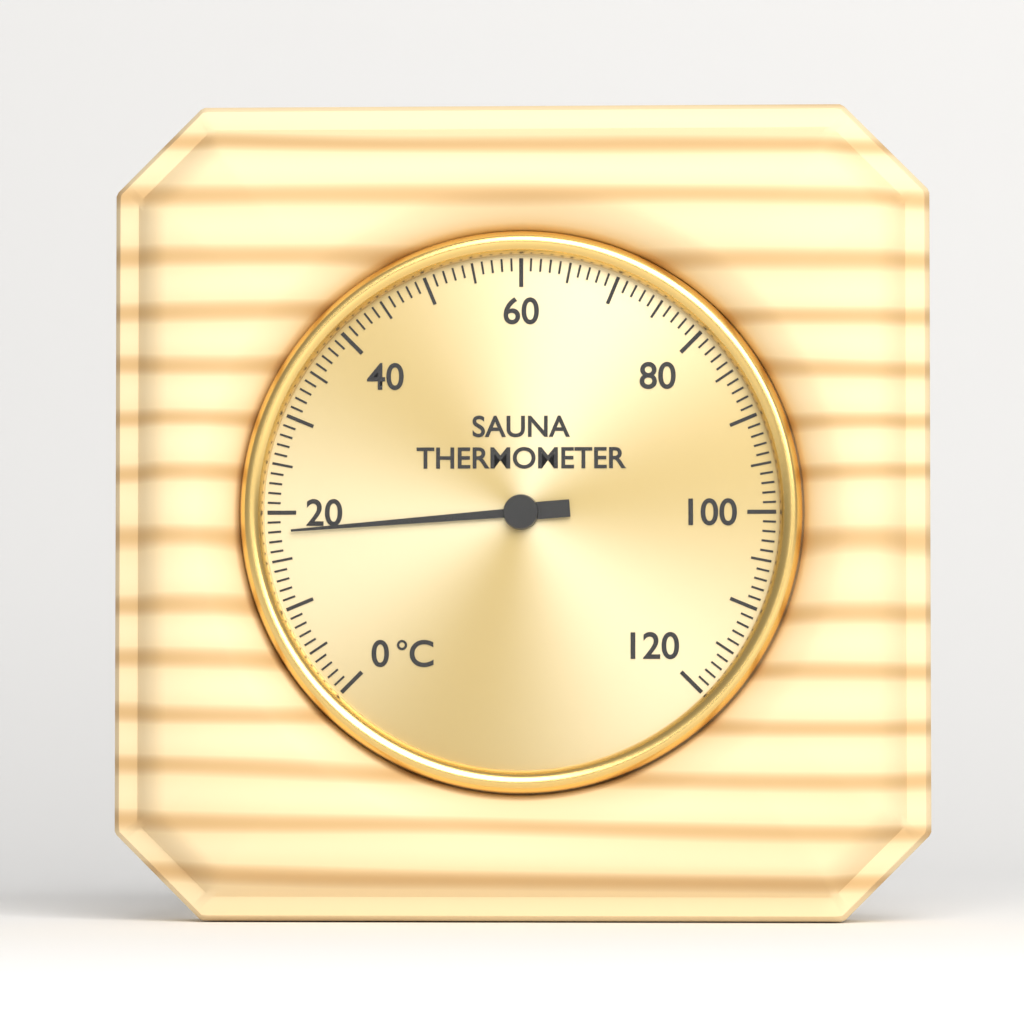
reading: 18 °C
